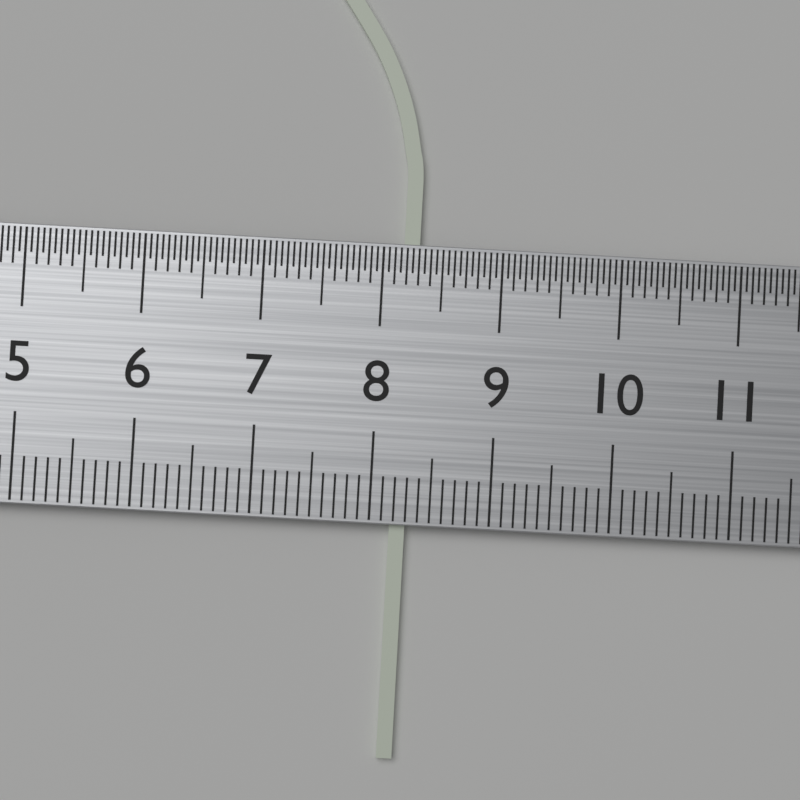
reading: 8.3 cm
